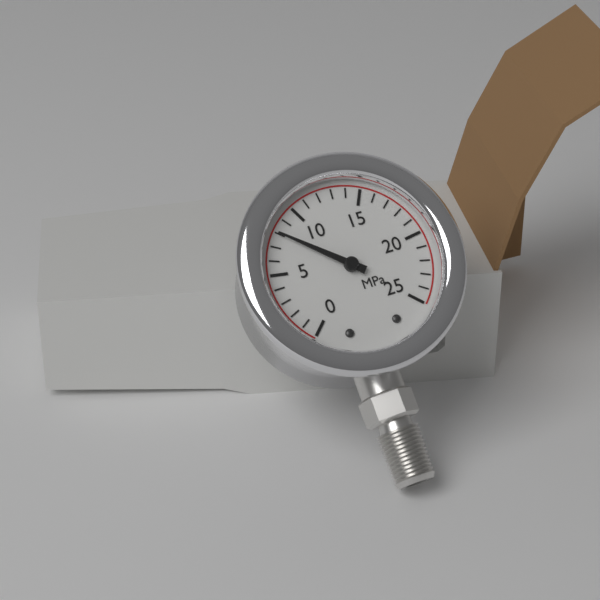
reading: 8 MPa
